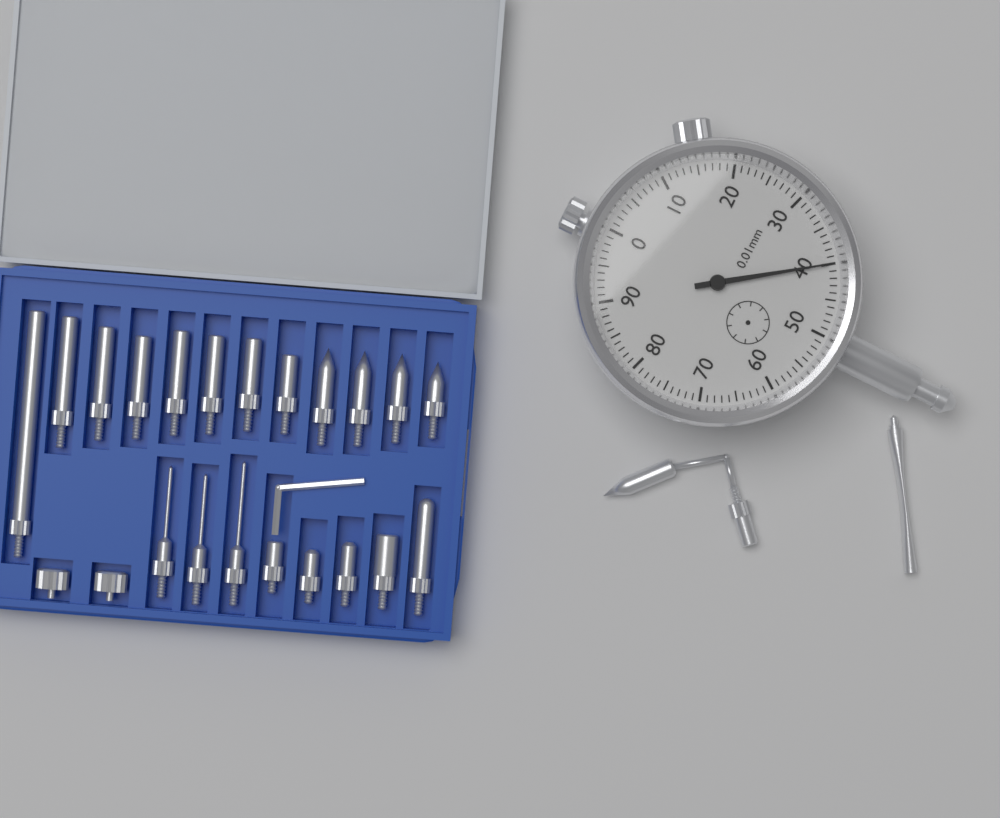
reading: 0.40 mm
